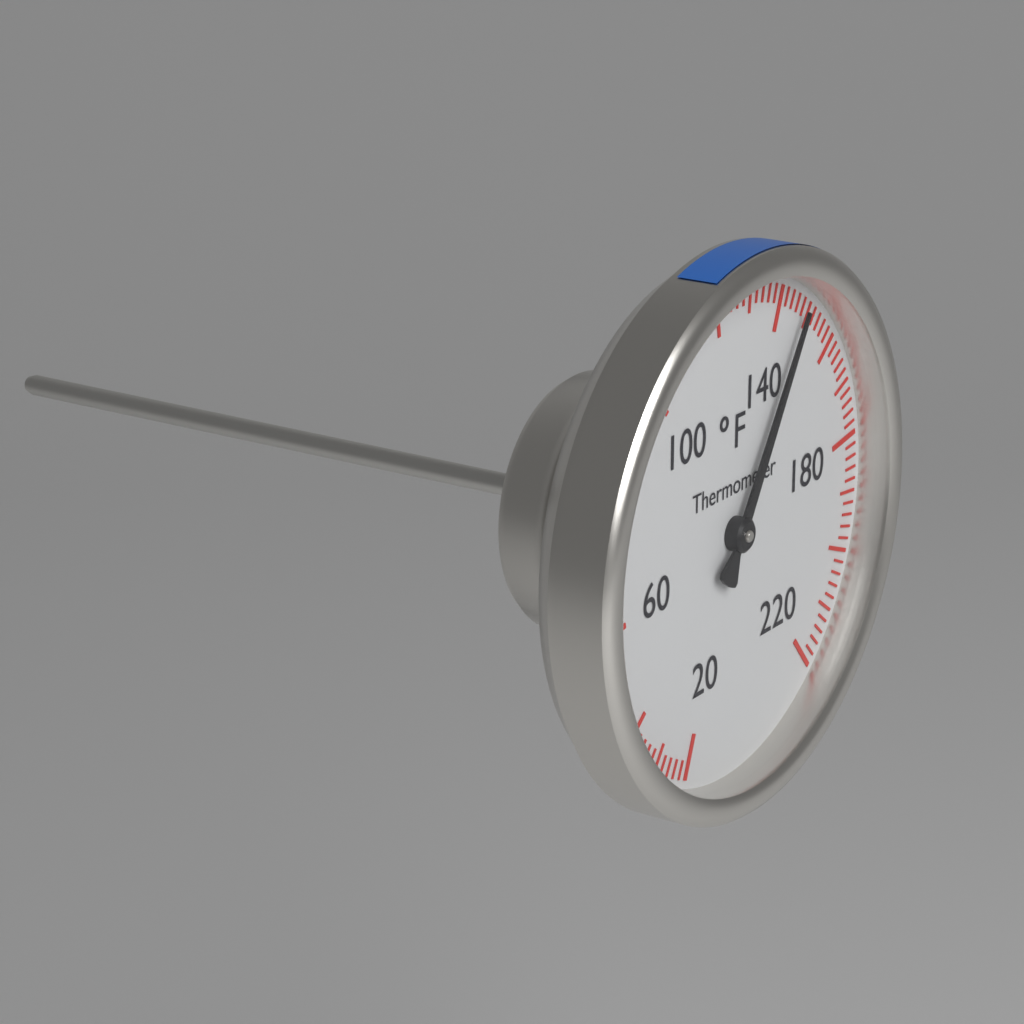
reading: 148 °F
